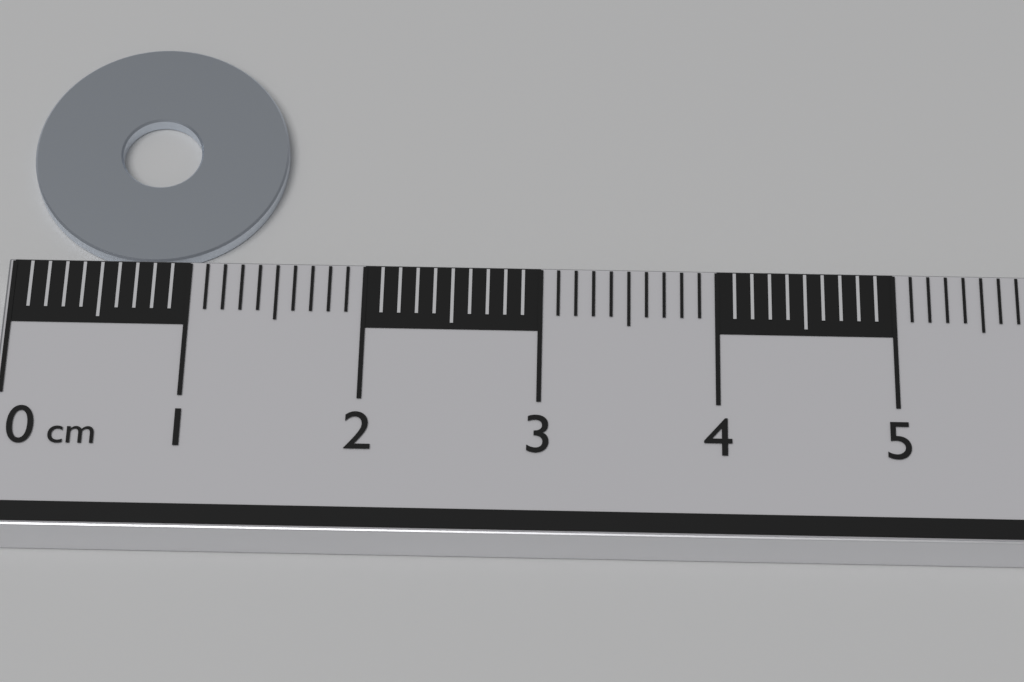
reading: 1.5 cm
